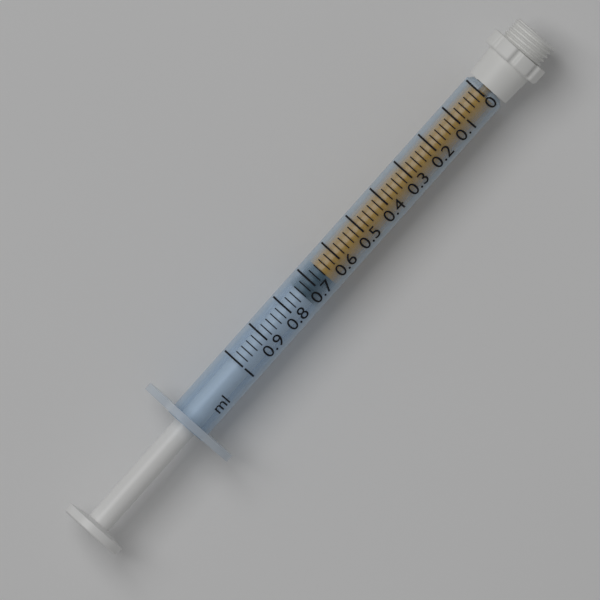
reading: 0.66 ml
